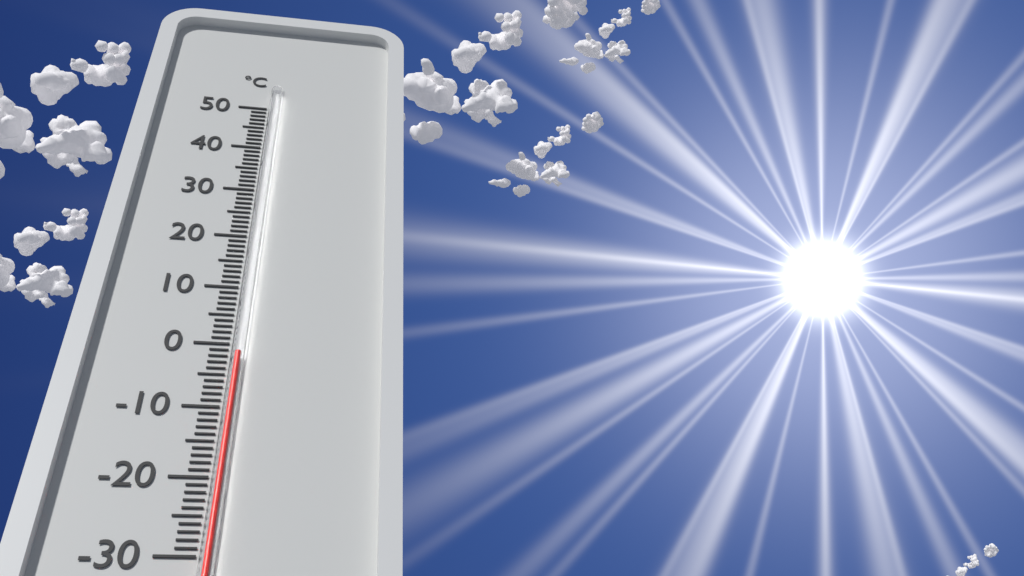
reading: -2 °C
